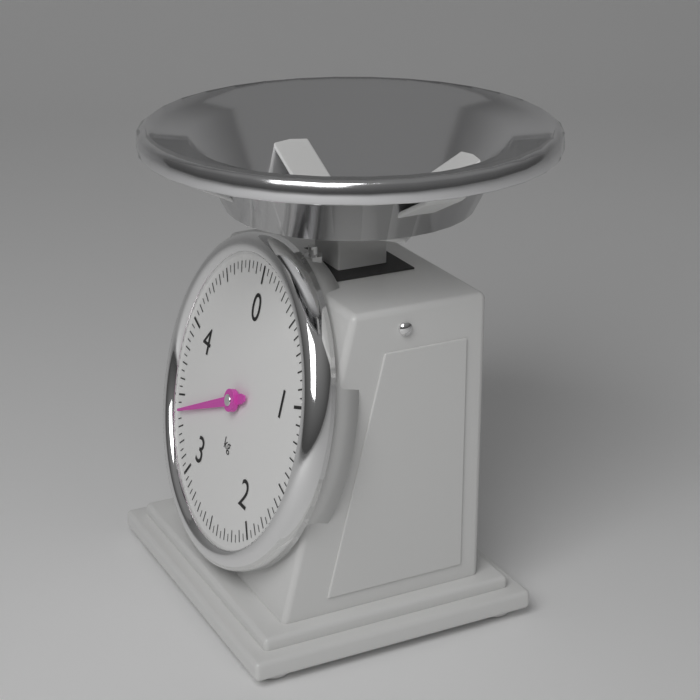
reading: 3.40 kg
